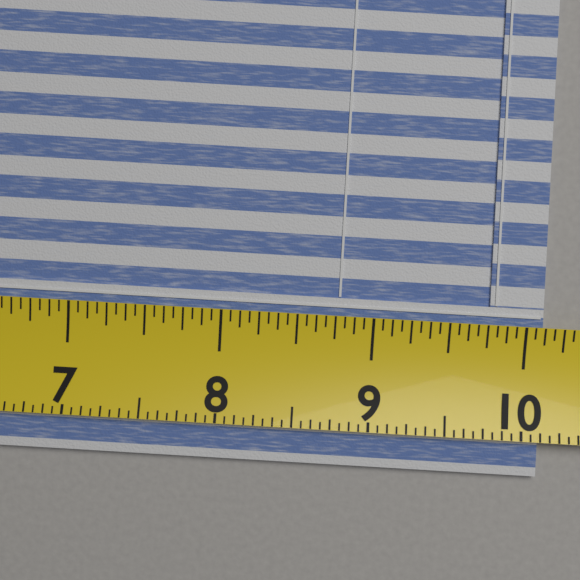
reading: 10.1250 (no unit)
